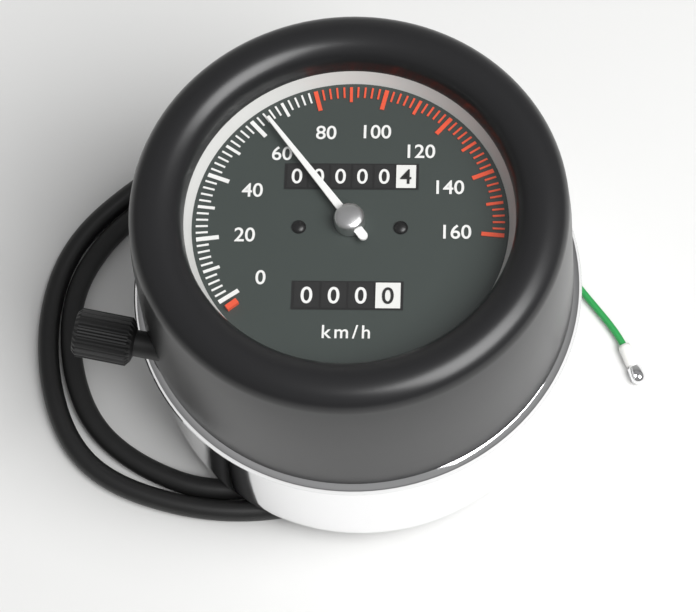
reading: 64 km/h
